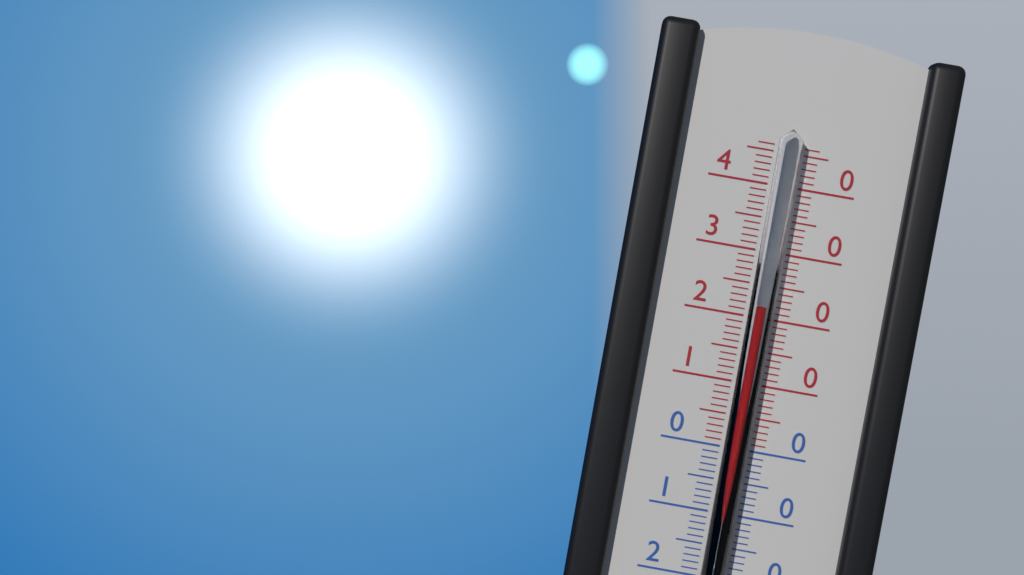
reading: 22 °C
